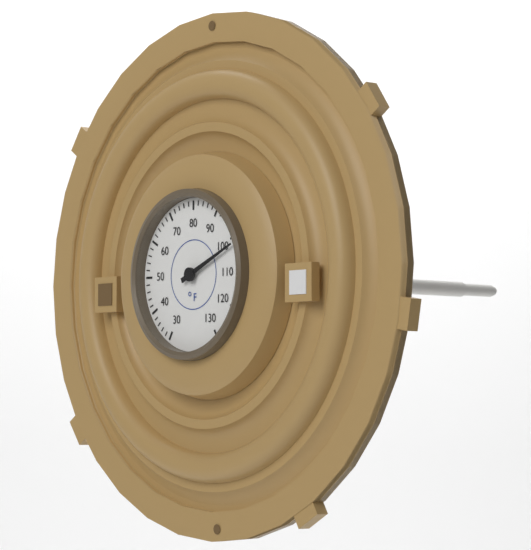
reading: 102 °F
